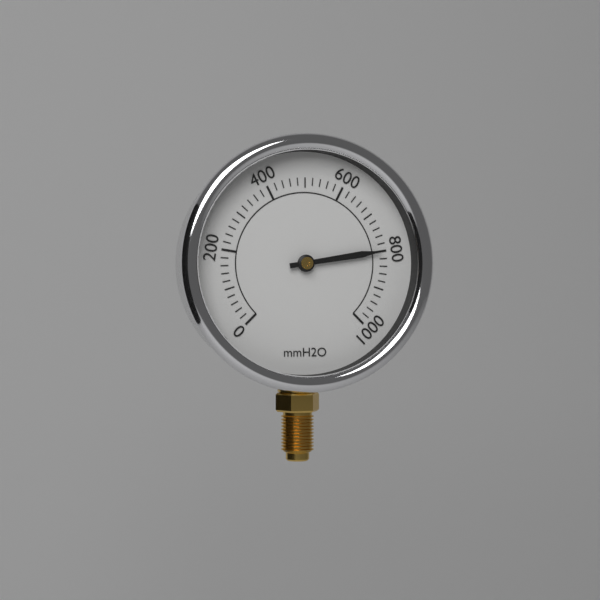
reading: 800 mmH2O
